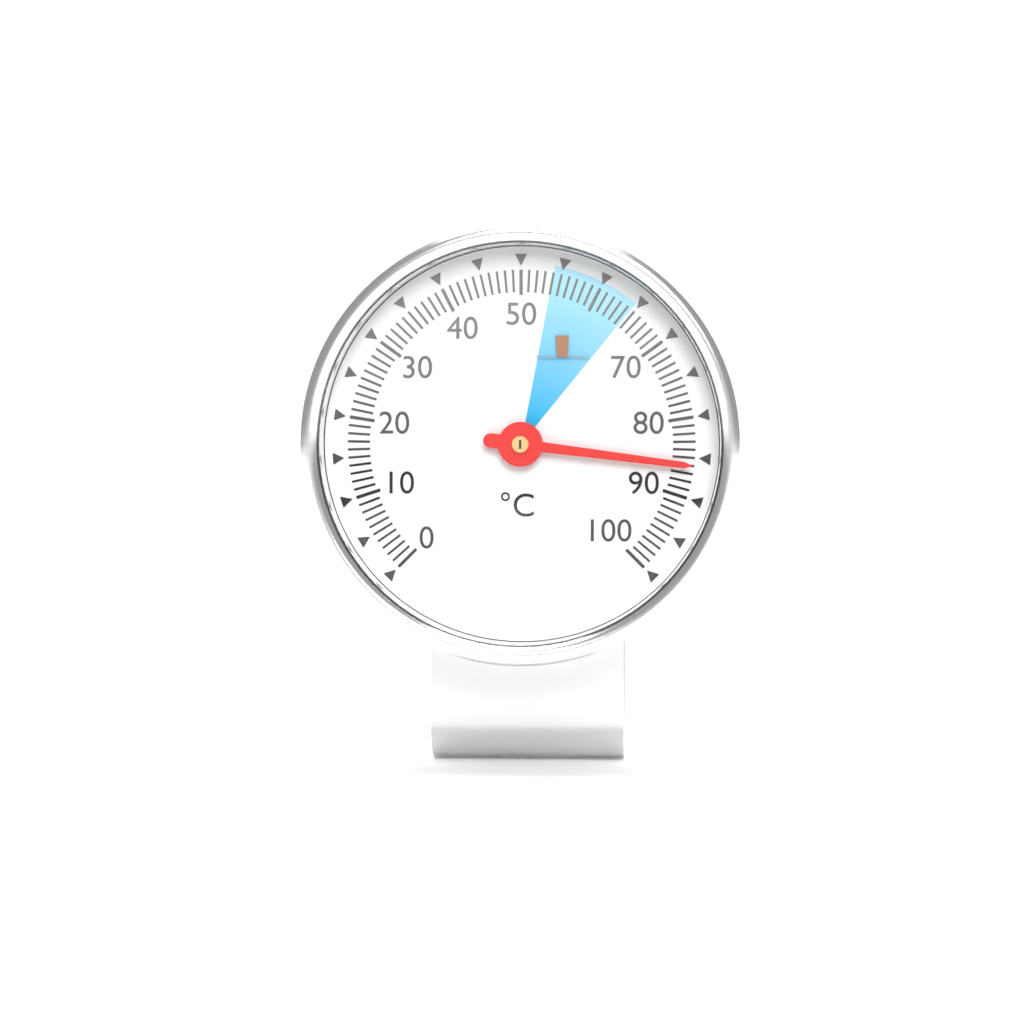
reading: 86 °C
